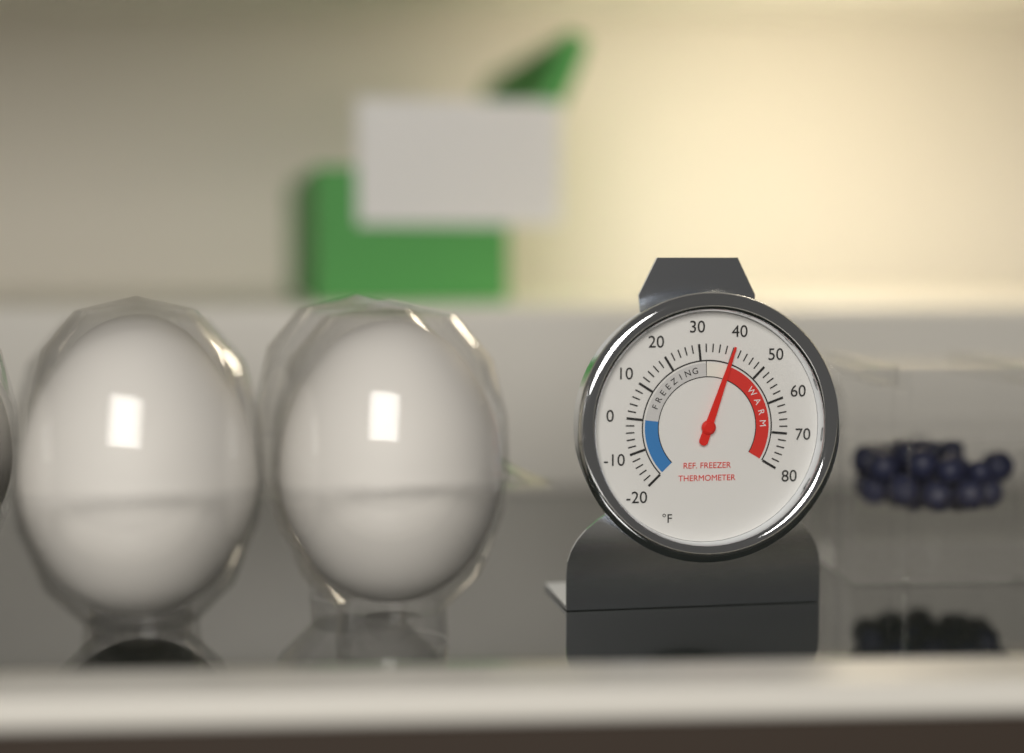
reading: 40 °F
